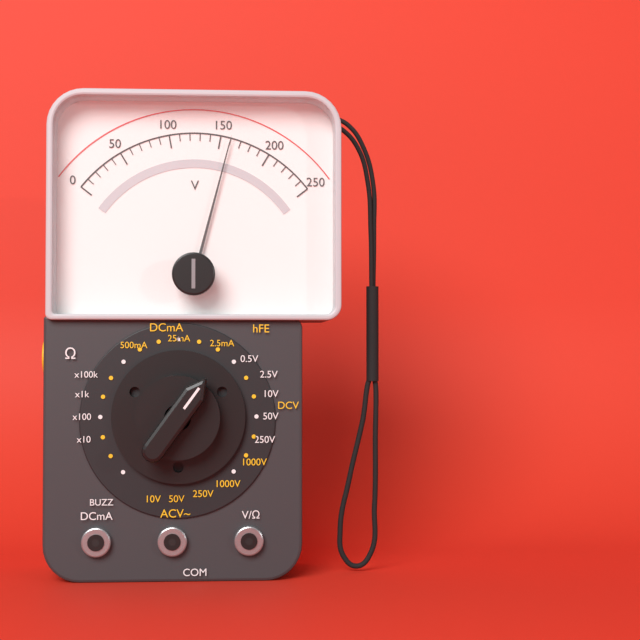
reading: 160 V
